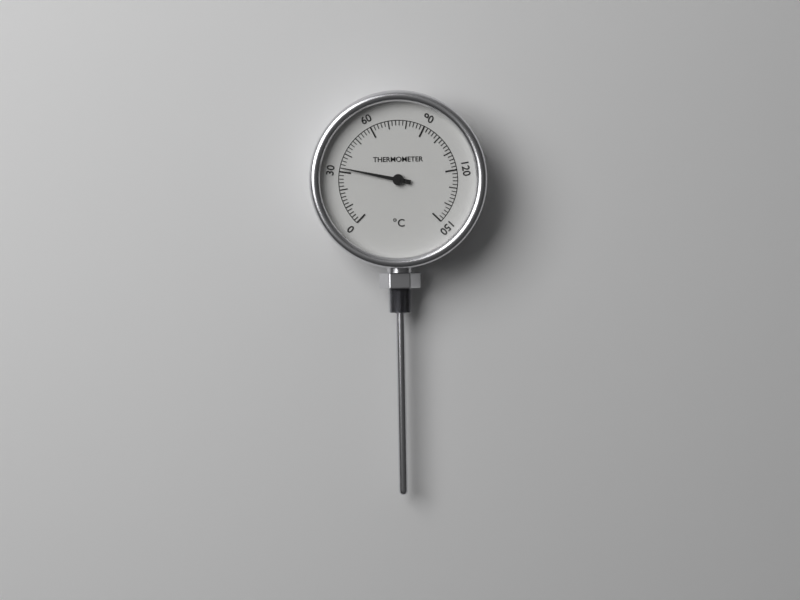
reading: 32 °C
